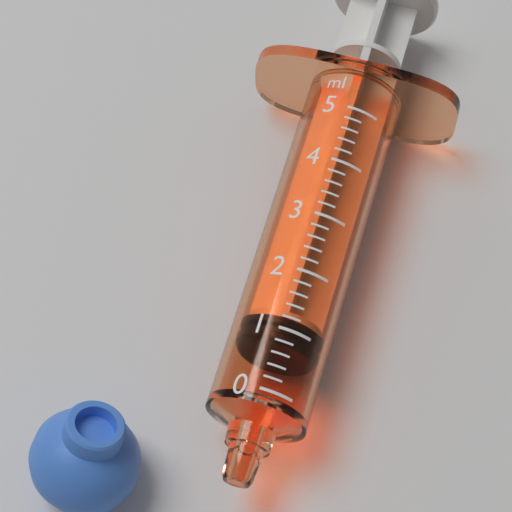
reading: 0.8 ml
